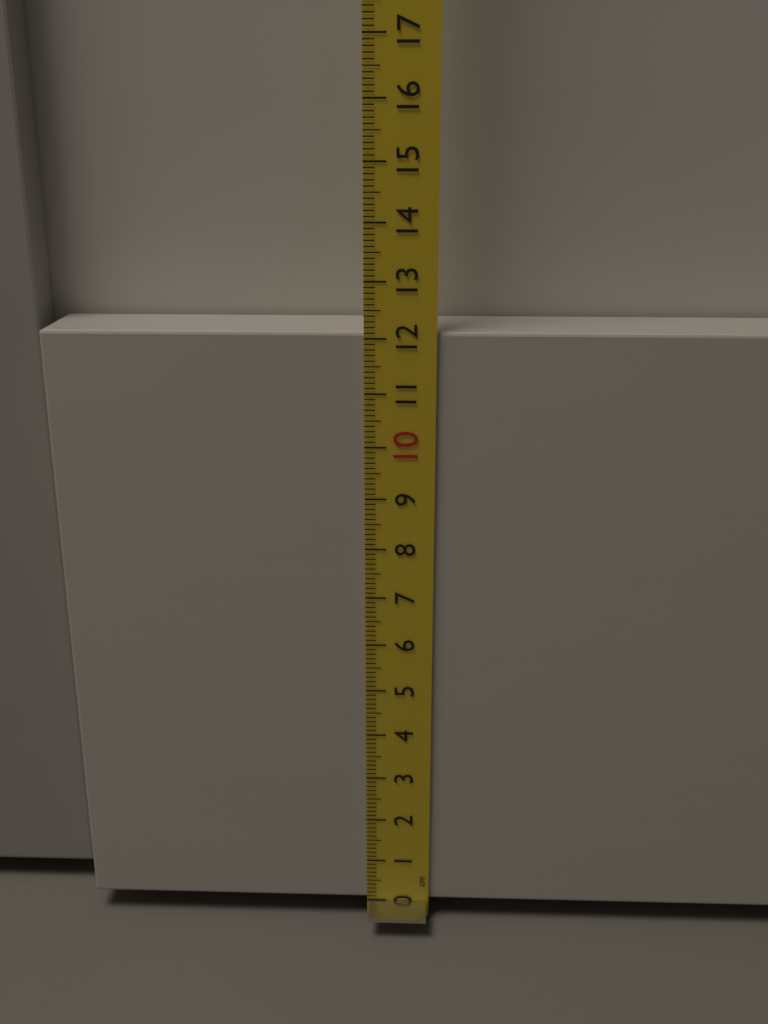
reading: 12.1 cm
